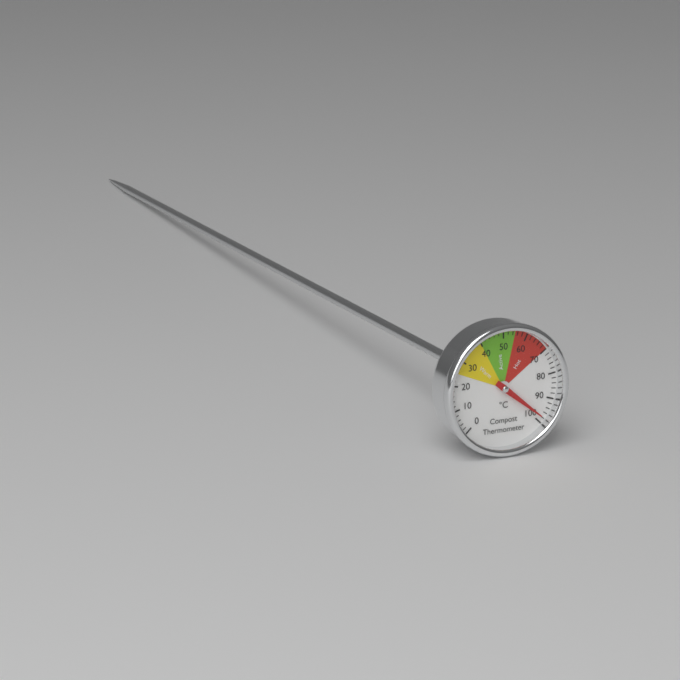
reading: 98 °C
